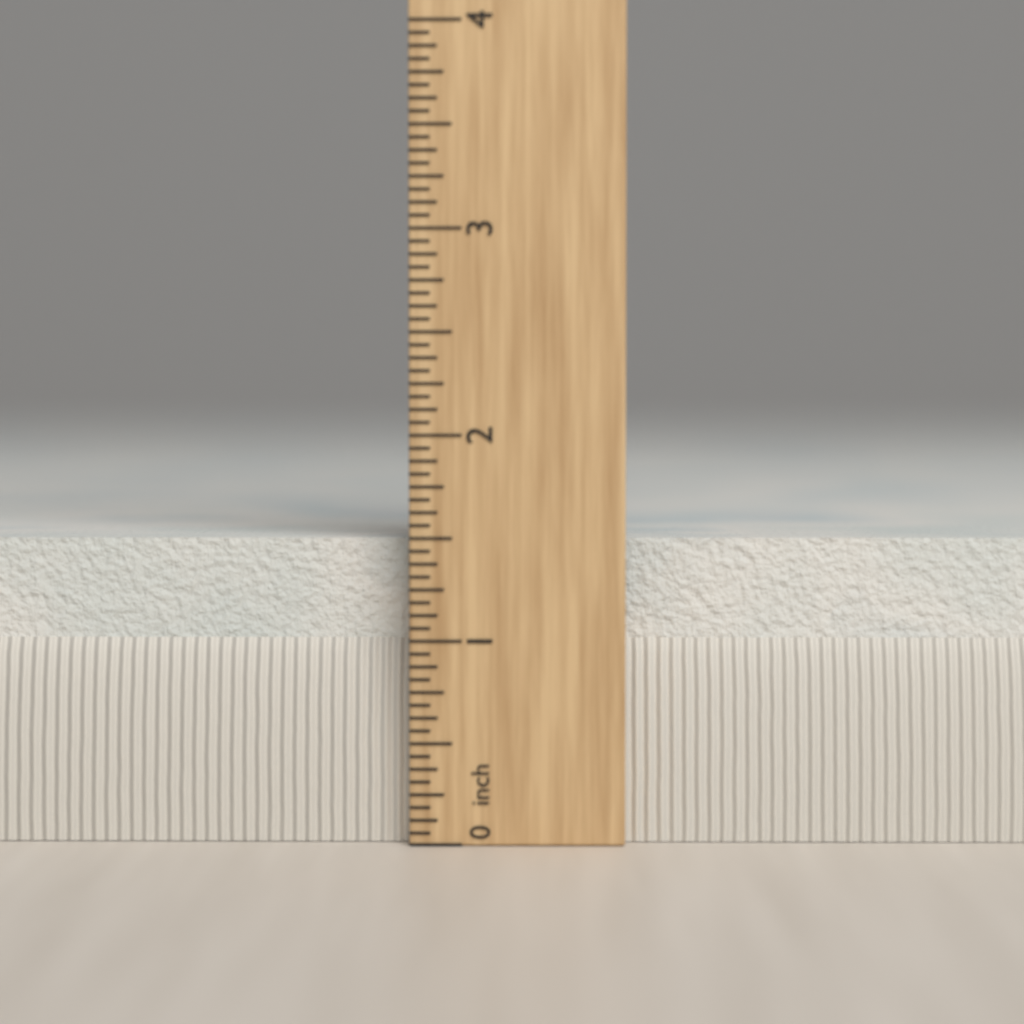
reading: 1.5000 in
